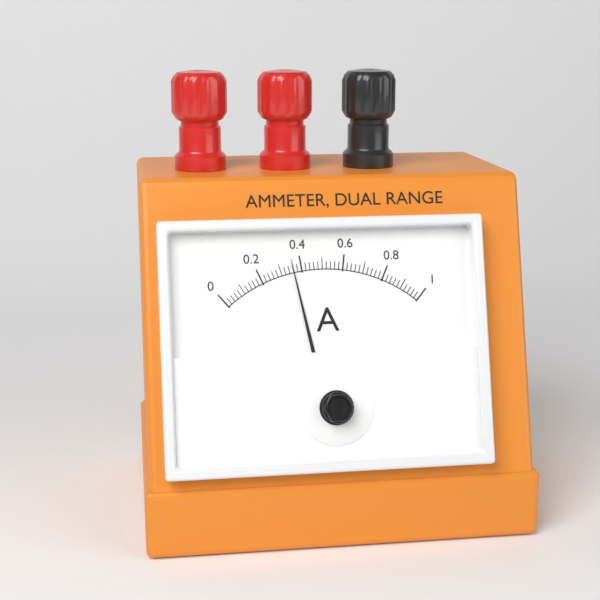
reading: 0.36 A
